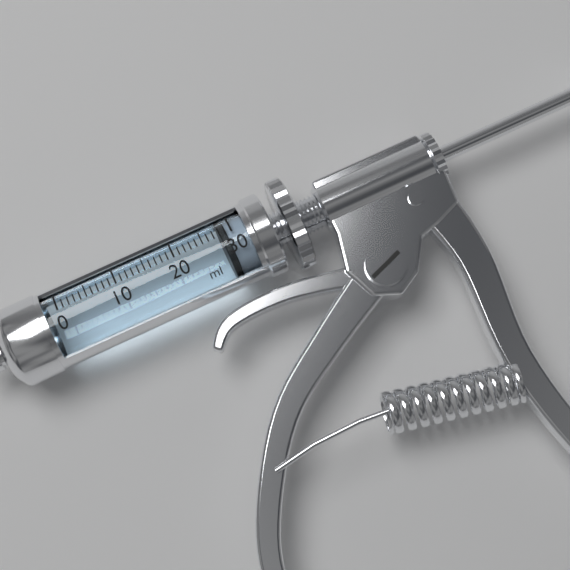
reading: 28 ml
